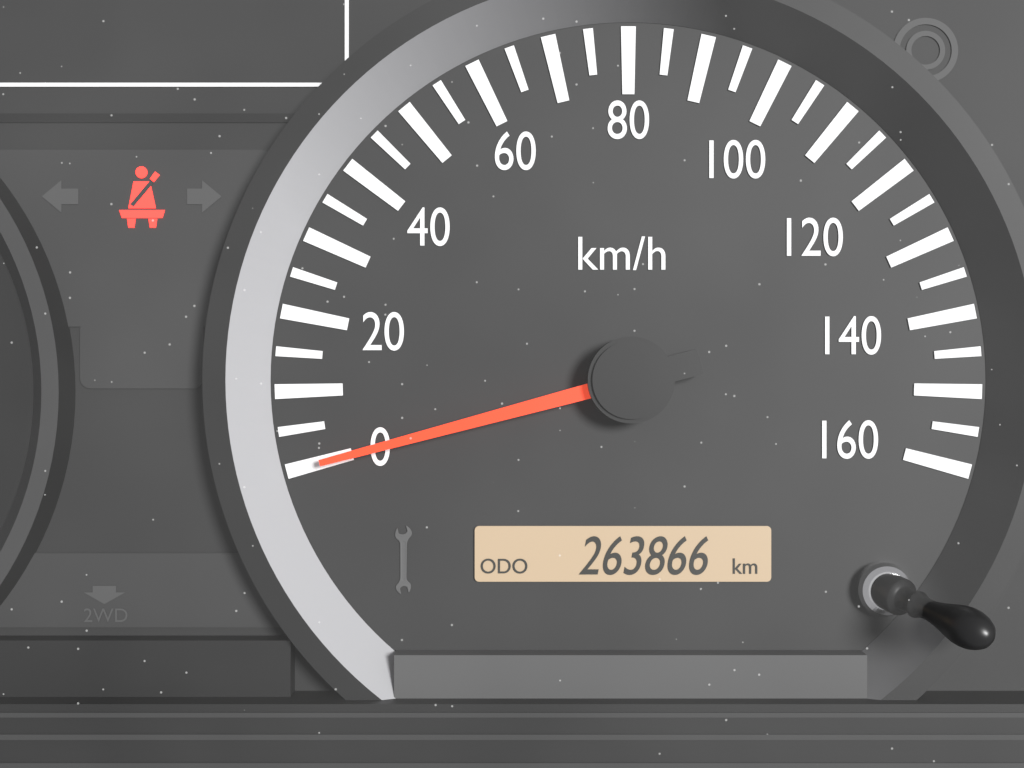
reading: 0 km/h
